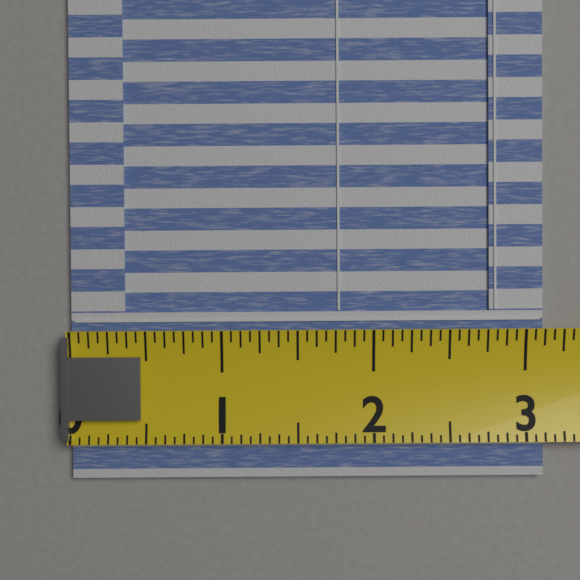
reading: 3.1250 (no unit)
